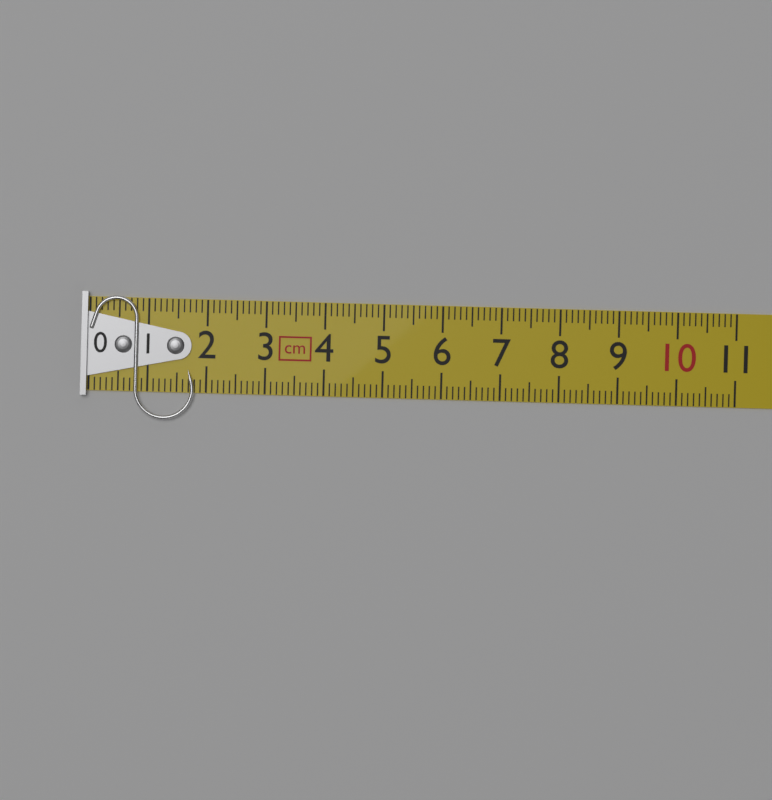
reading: 1.8 cm
